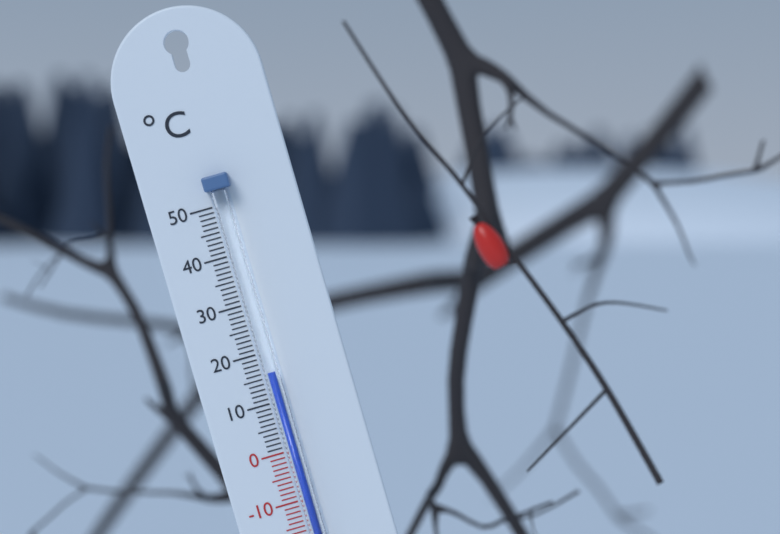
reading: 16 °C
